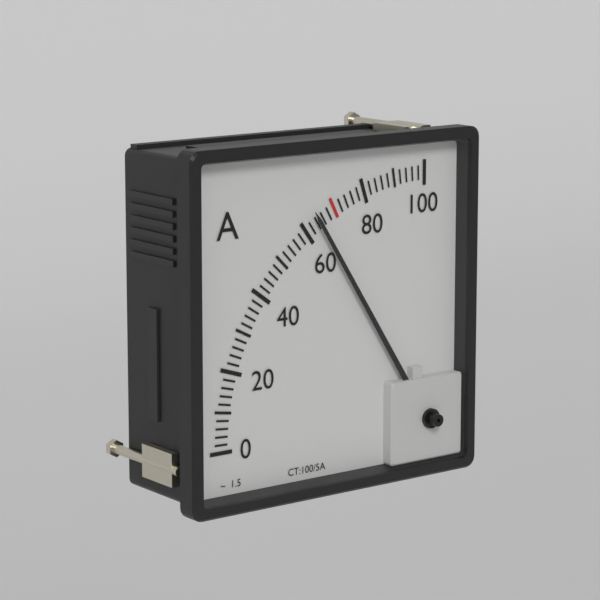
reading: 64 A
